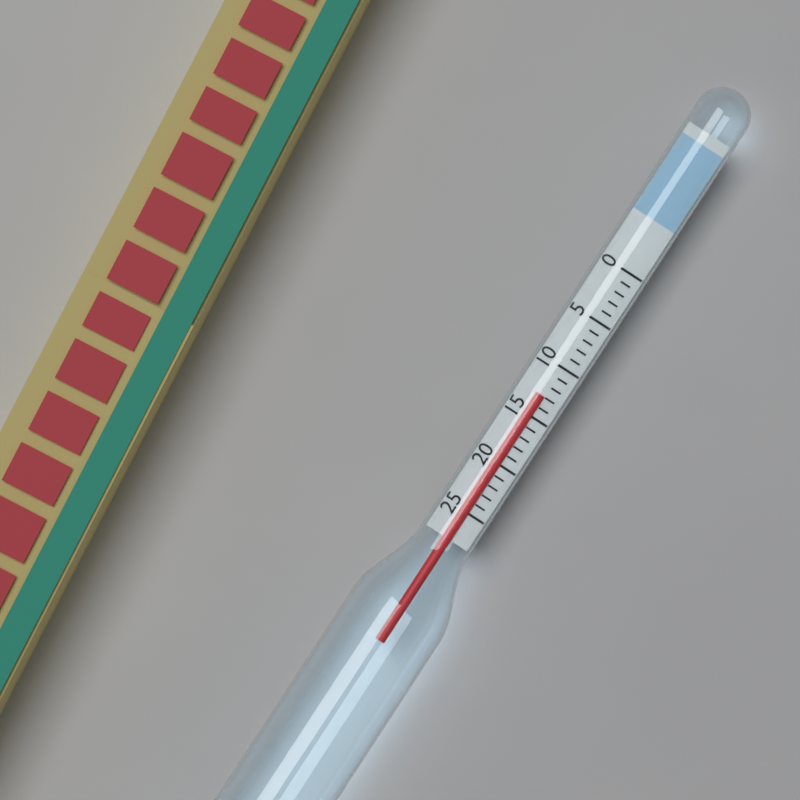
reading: 13 (no unit)
